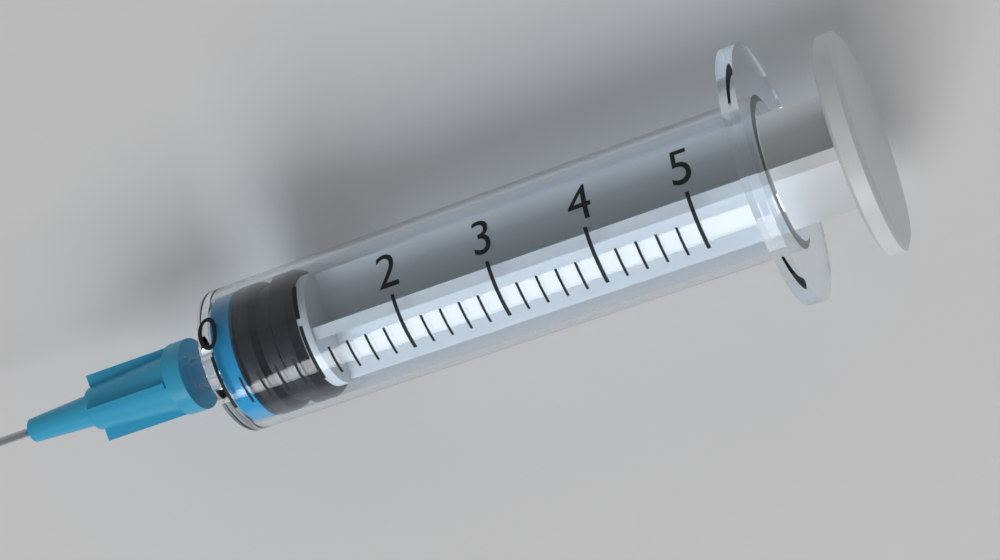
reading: 0.2 (no unit)
